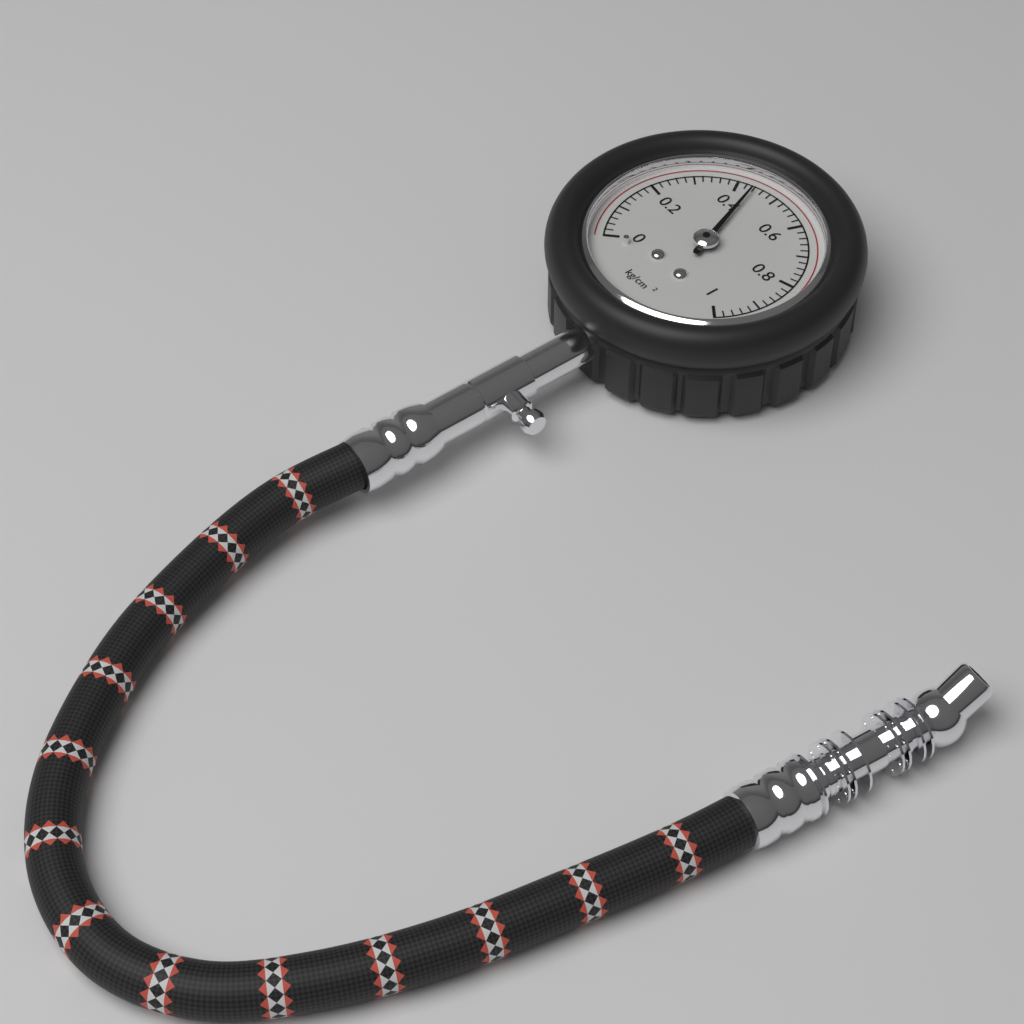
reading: 0.44 kg/cm²
